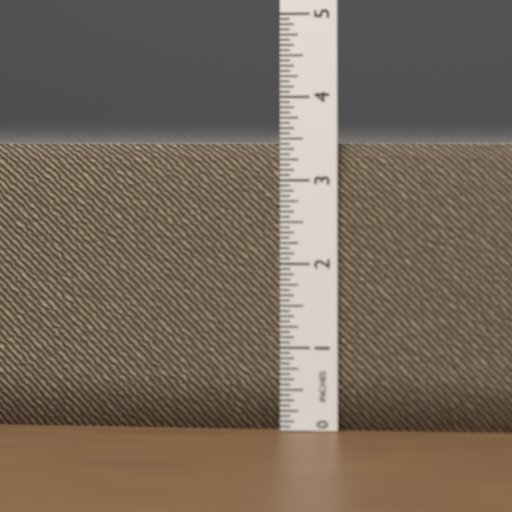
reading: 3.4375 in
